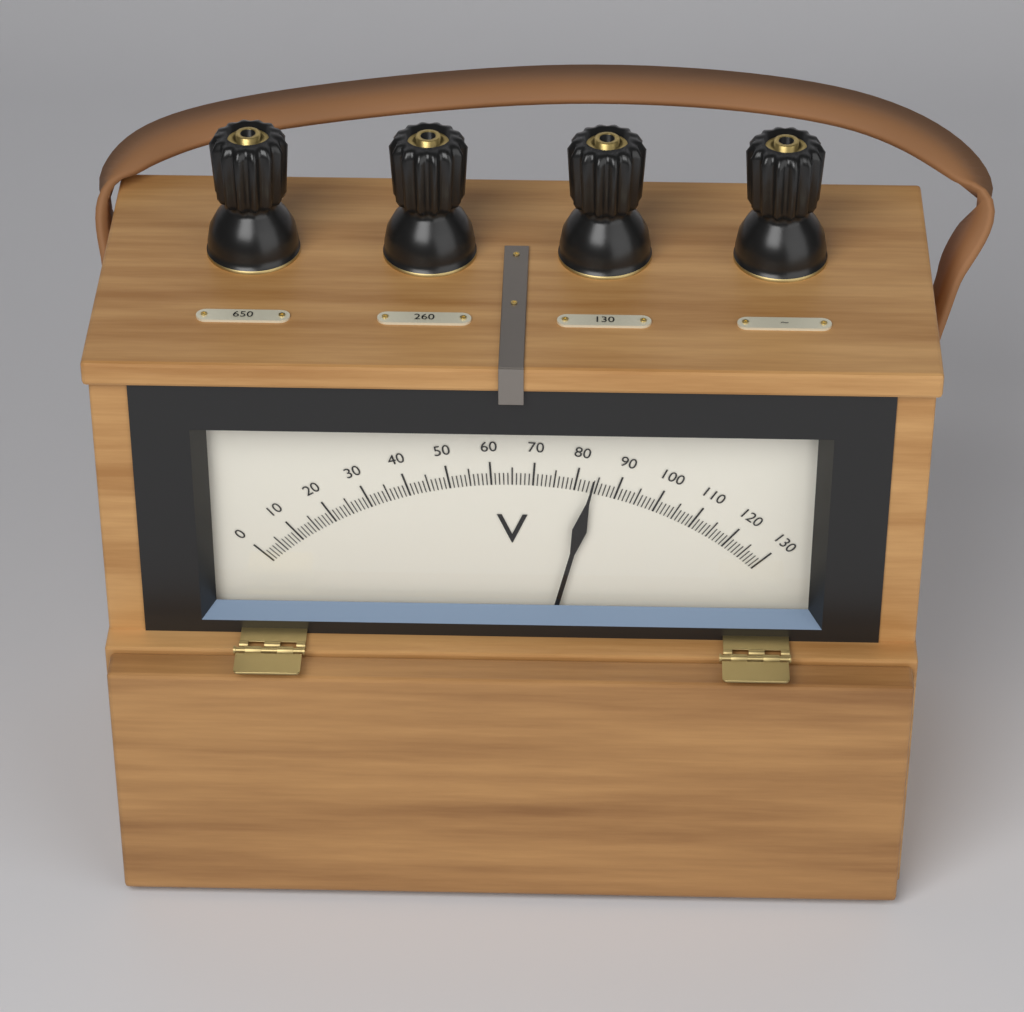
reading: 84 V
